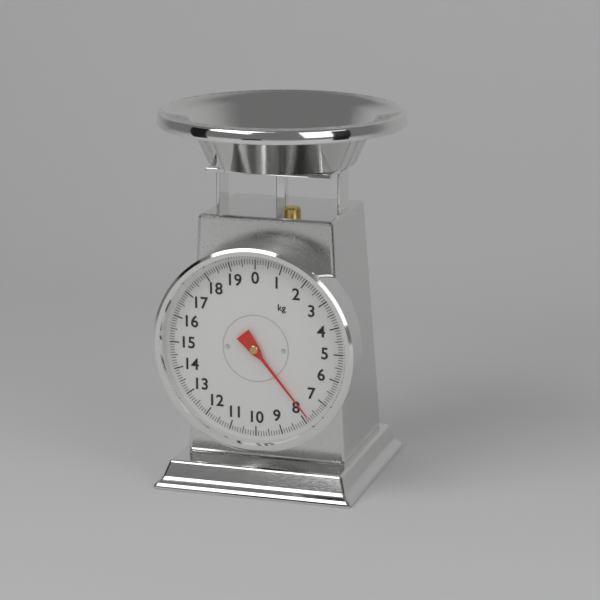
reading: 7.8 kg
